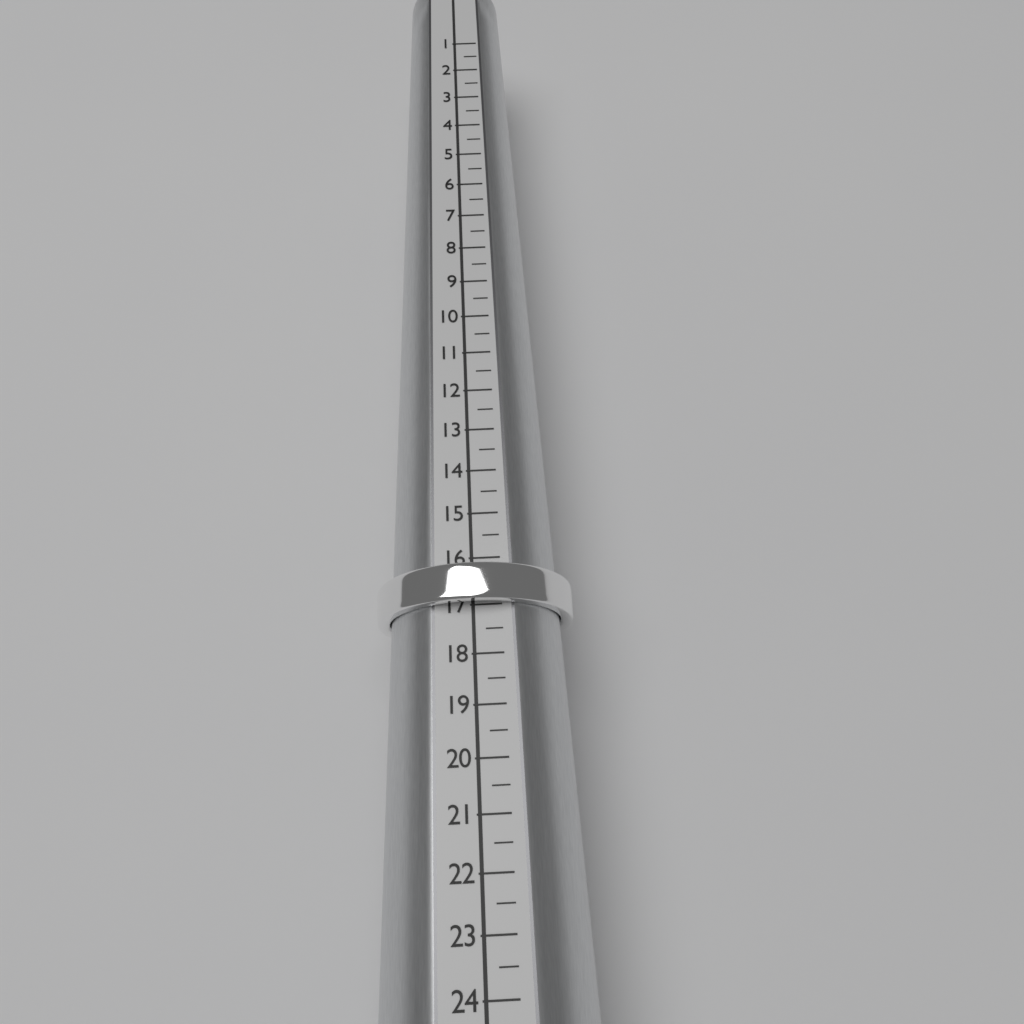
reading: 17.0 (no unit)
